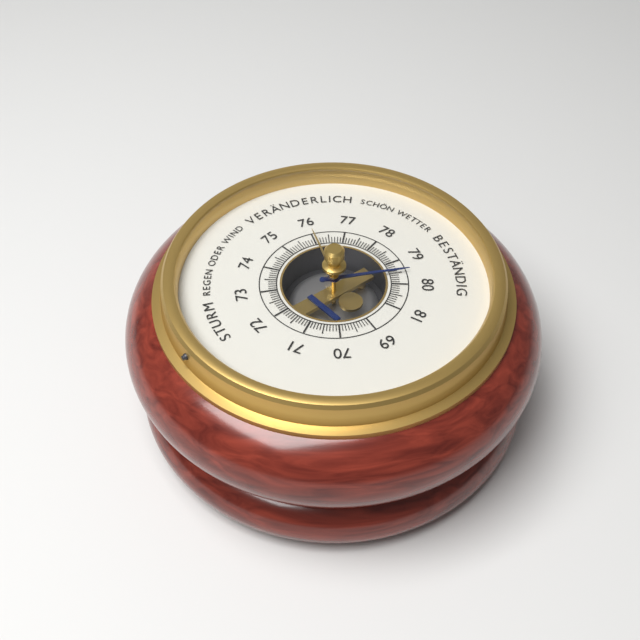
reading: 79.5 (no unit)
